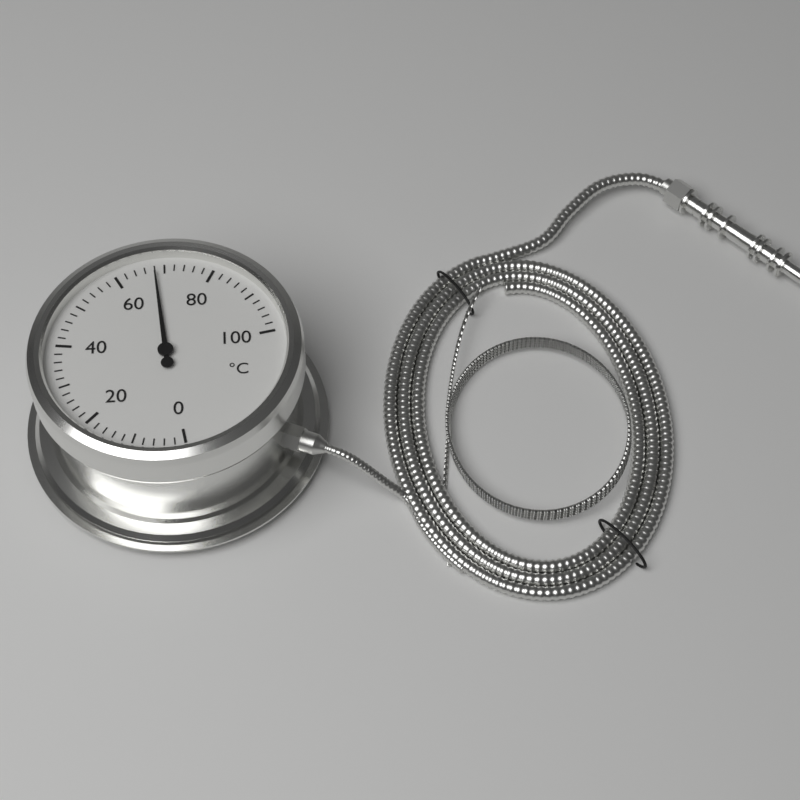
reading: 68 °C
